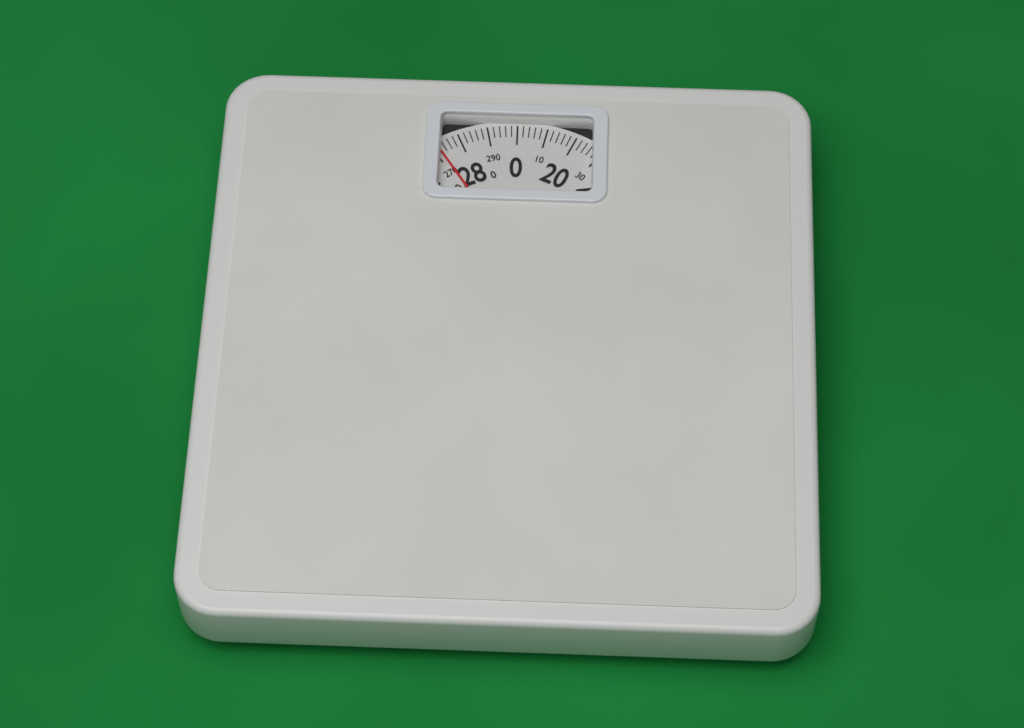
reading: 272 (no unit)
